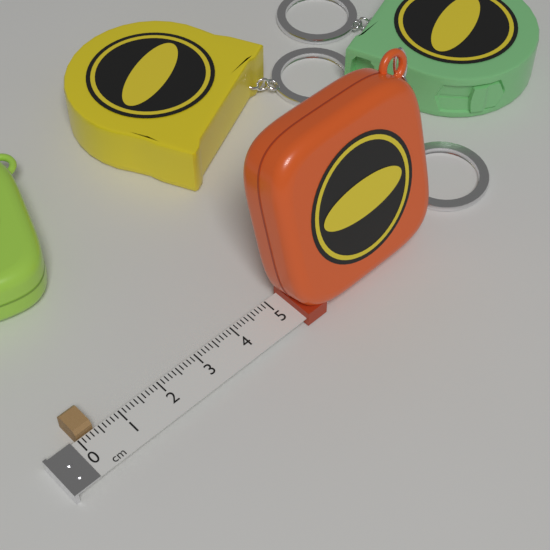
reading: 0.4 cm
